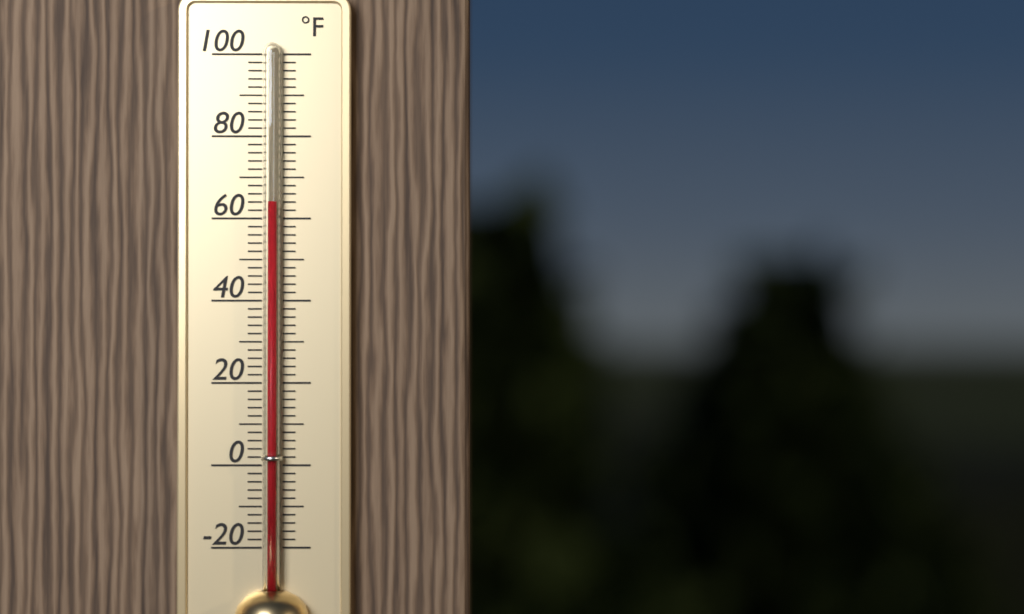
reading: 64 °F
